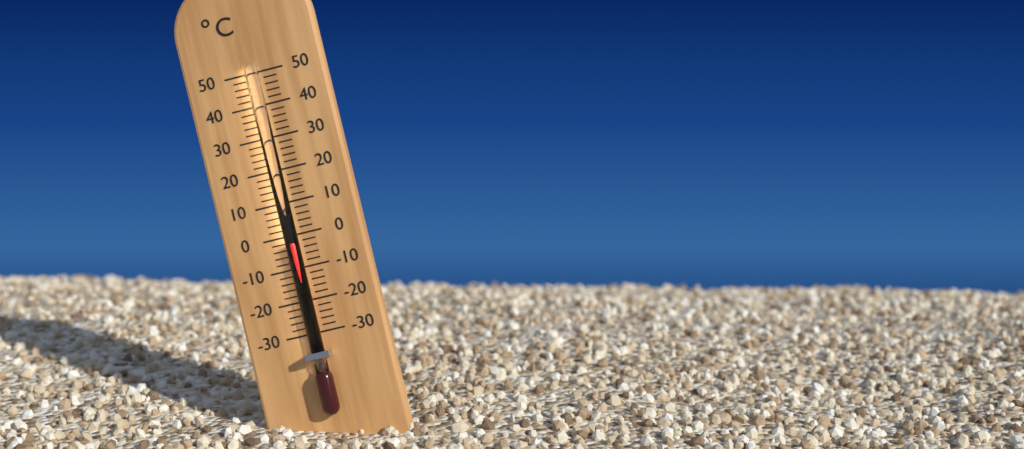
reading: -2 °C
